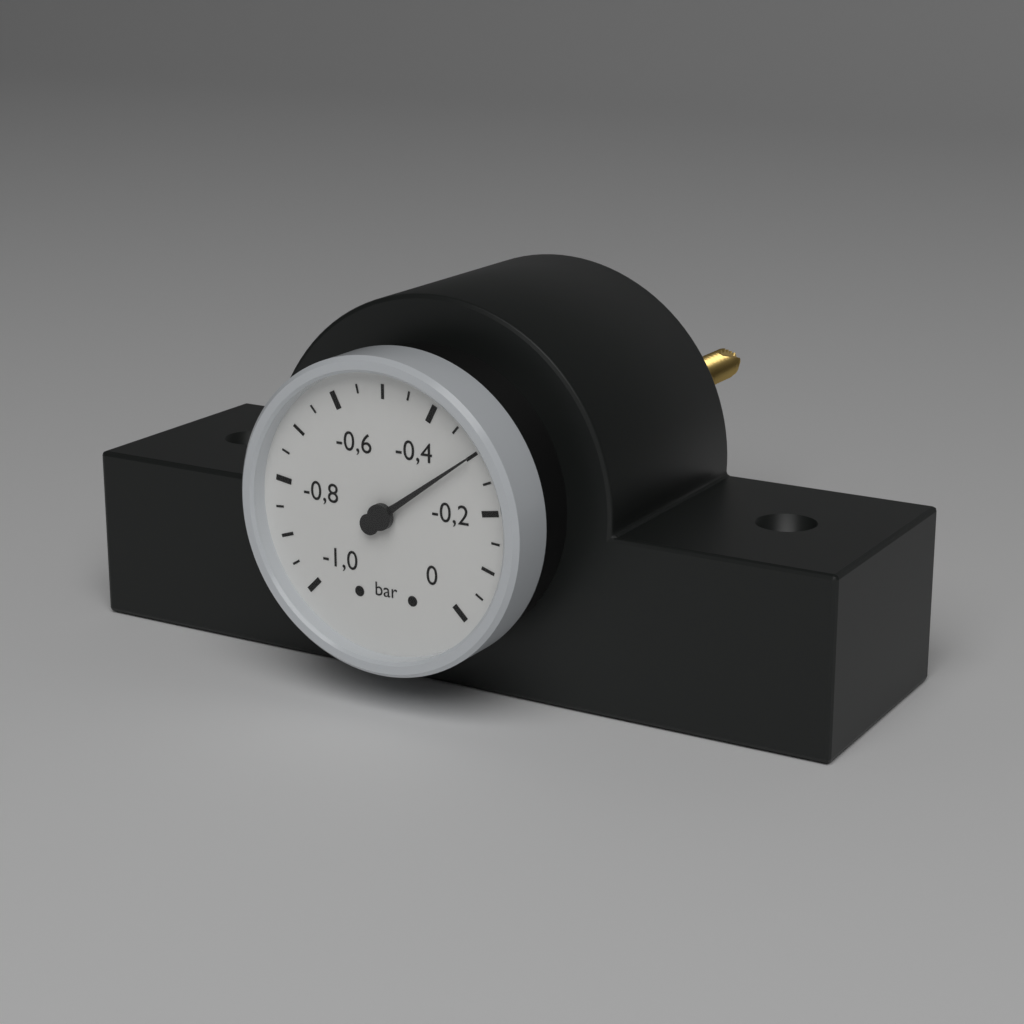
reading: -0.30 bar
